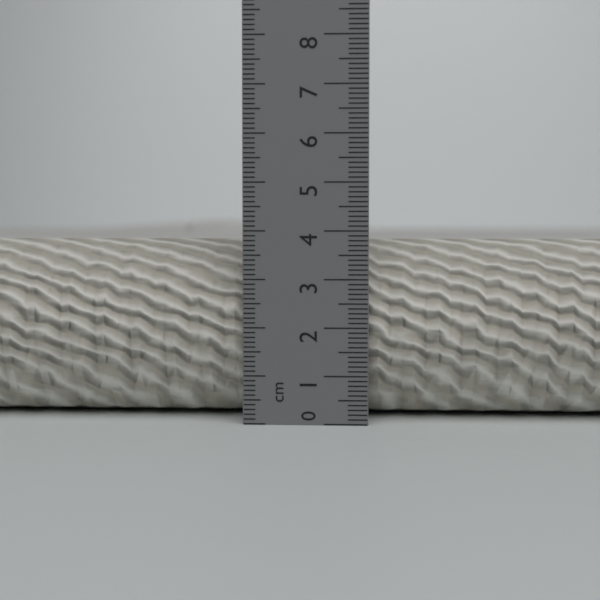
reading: 3.8 cm
